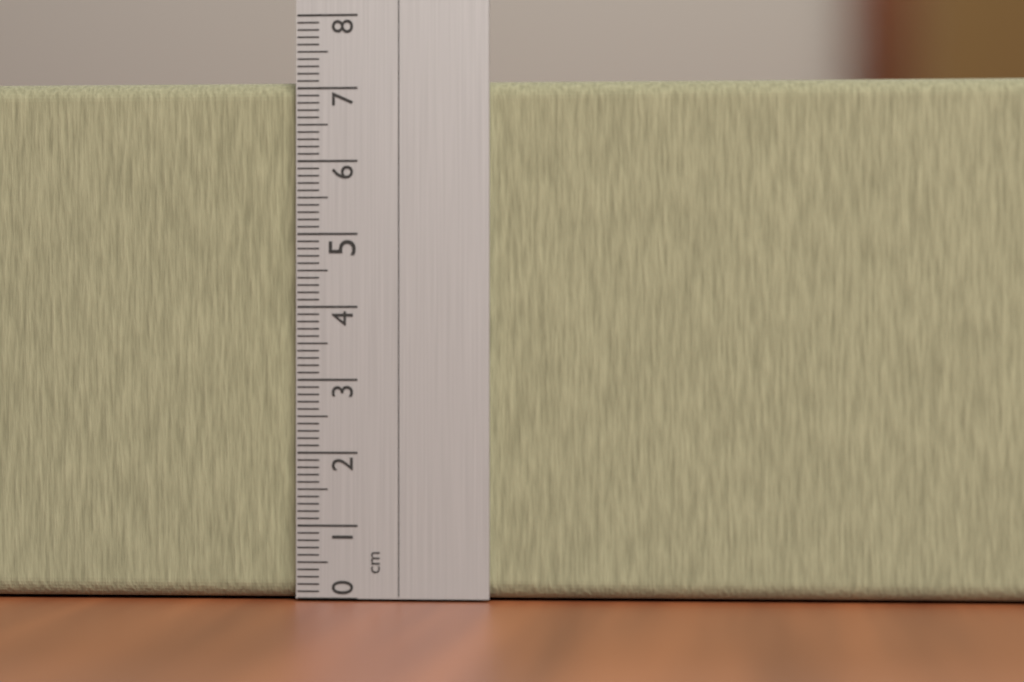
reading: 7.1 cm
